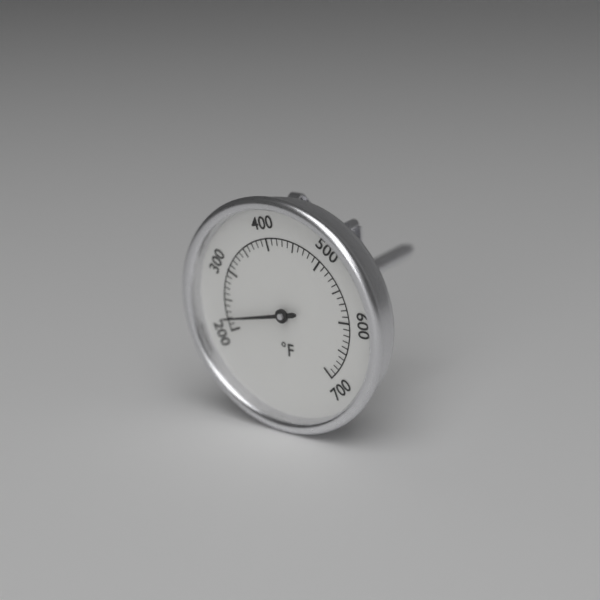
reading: 220 °F
